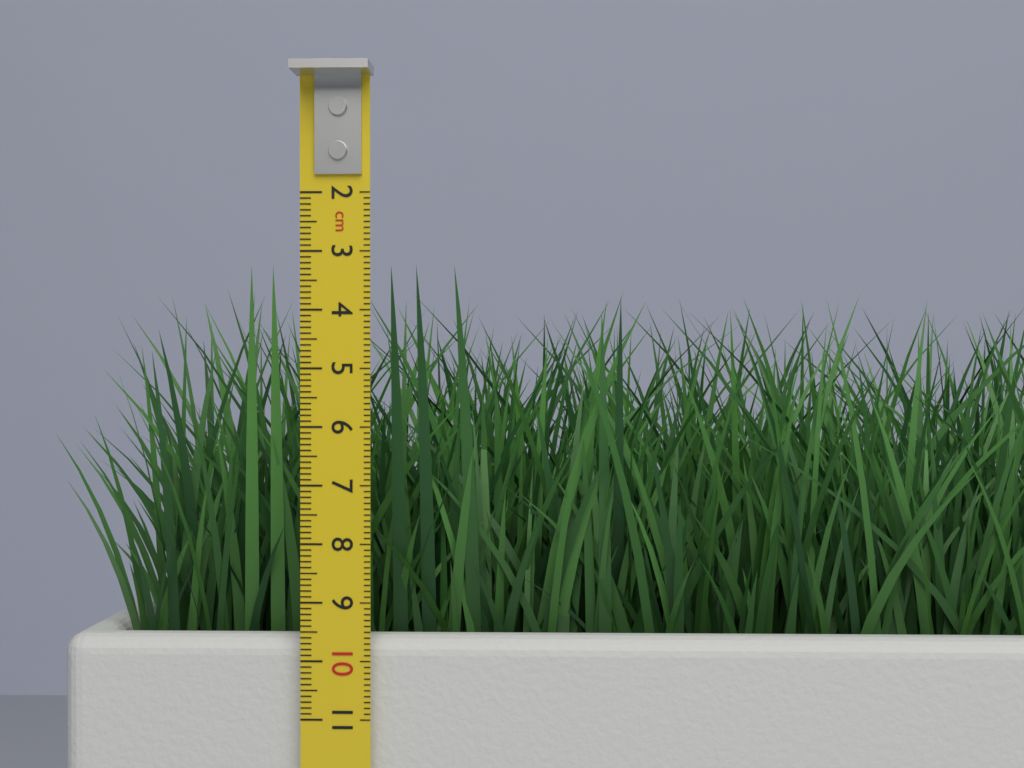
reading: 3.2 cm
